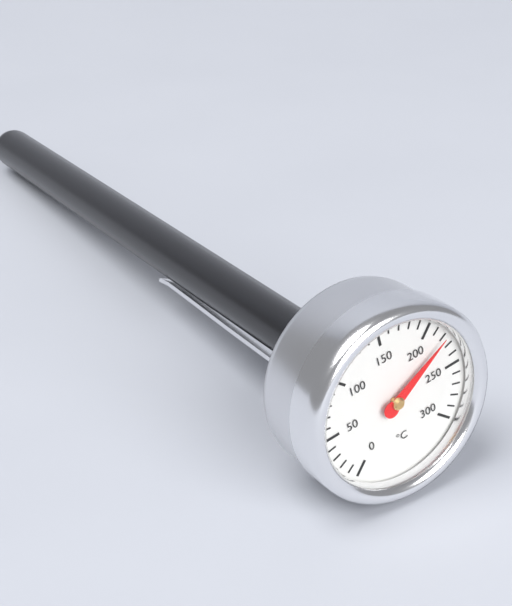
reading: 220 °C
